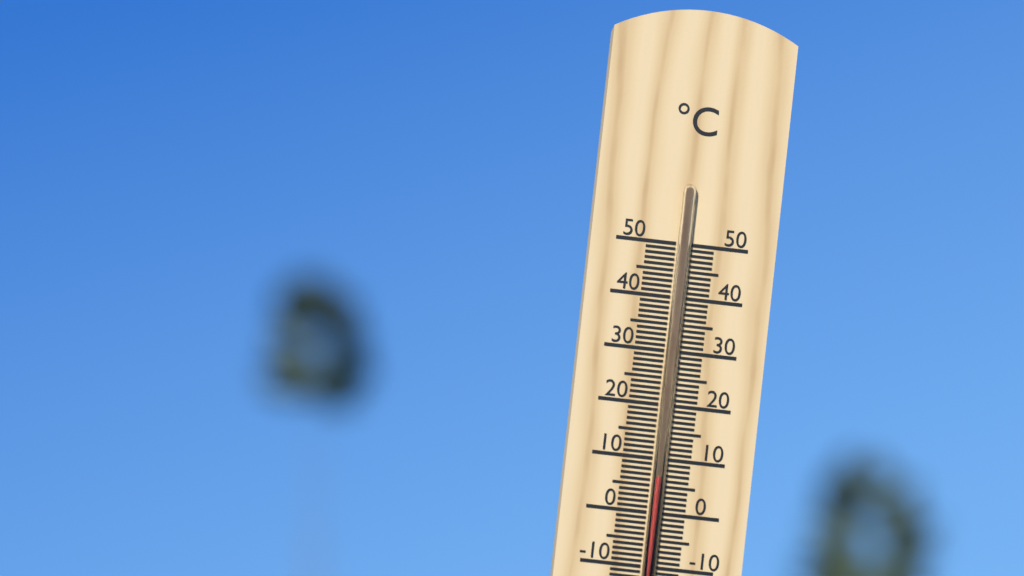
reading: 7 °C
